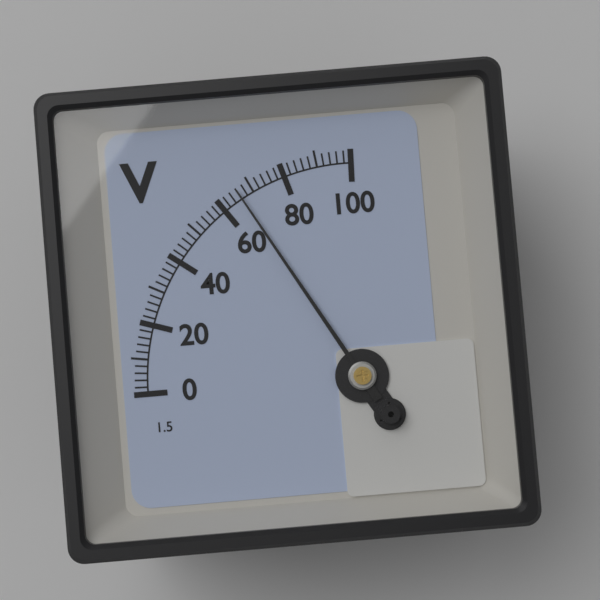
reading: 66 V
